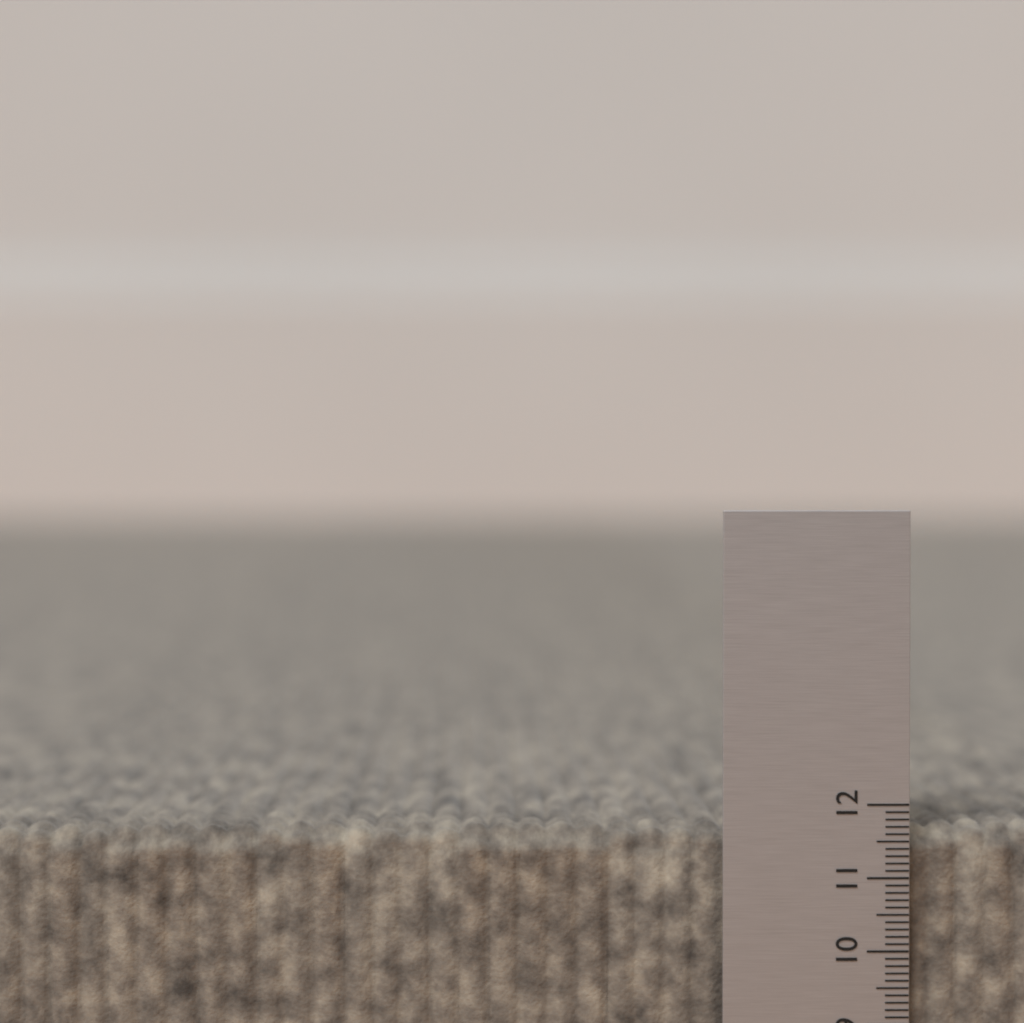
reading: 11.7 (no unit)
